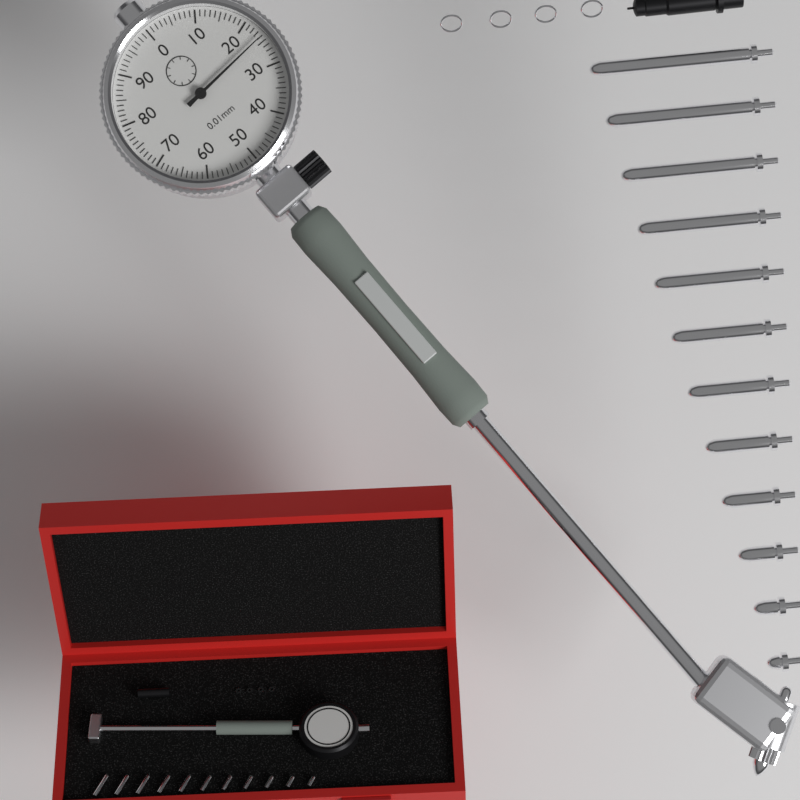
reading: 0.24 mm
